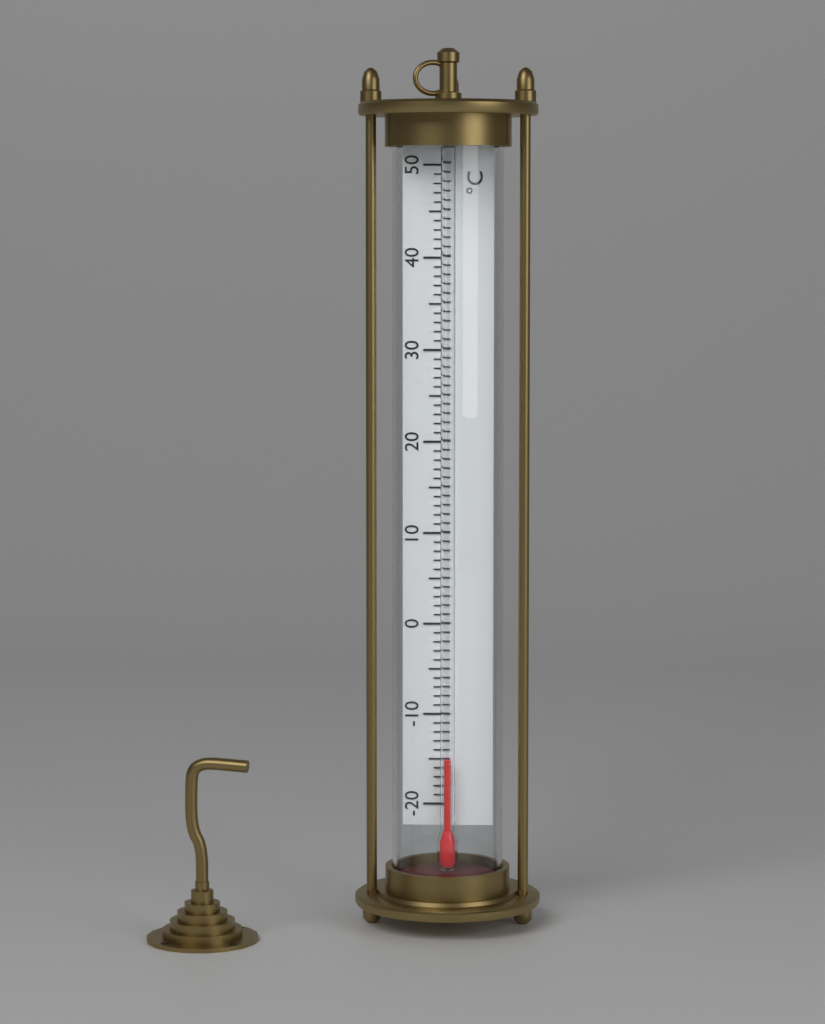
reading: -15 °C
